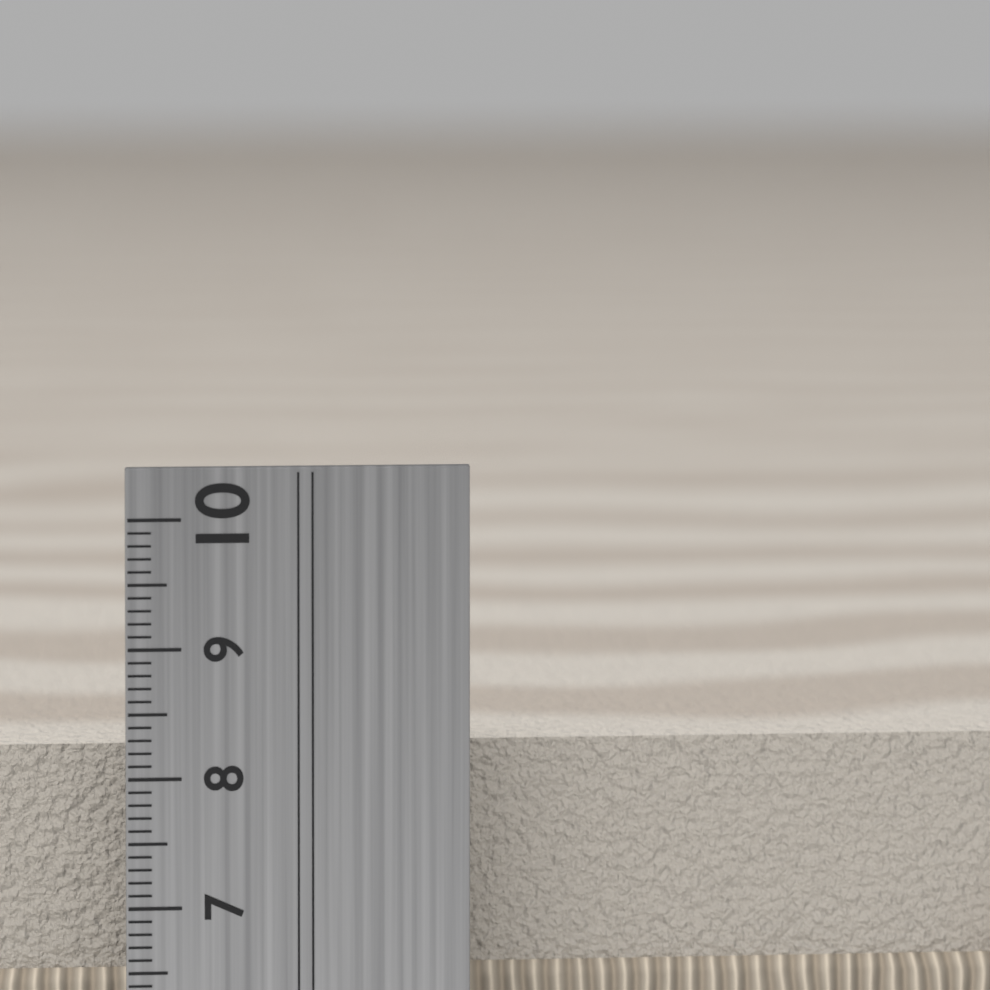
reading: 8.1 cm
